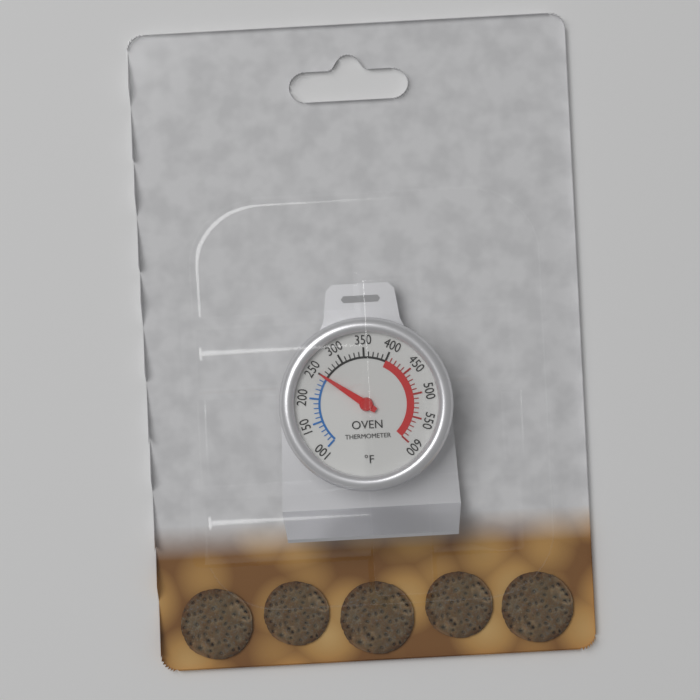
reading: 250 °F
